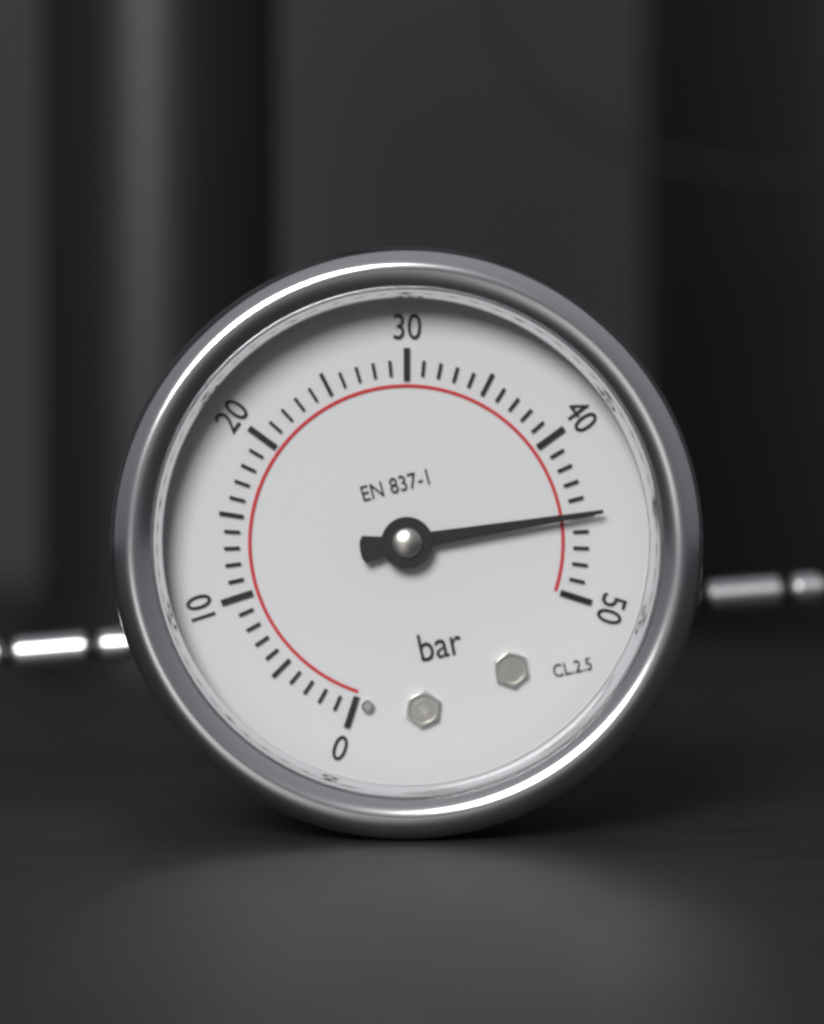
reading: 45 bar
